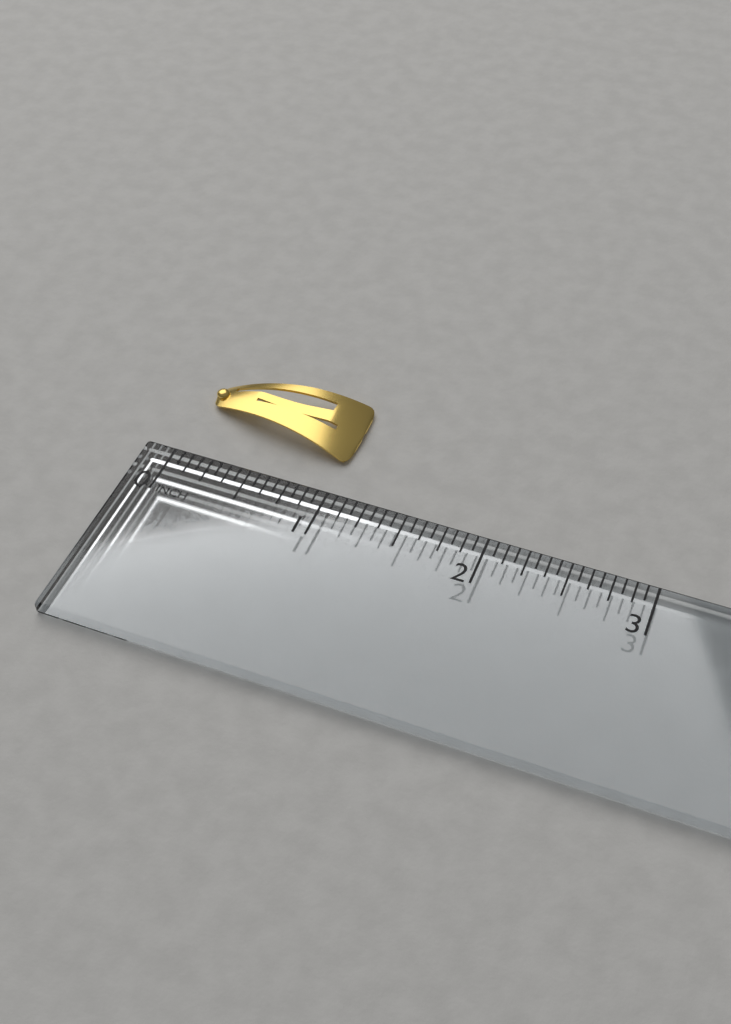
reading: 1.0000 in
